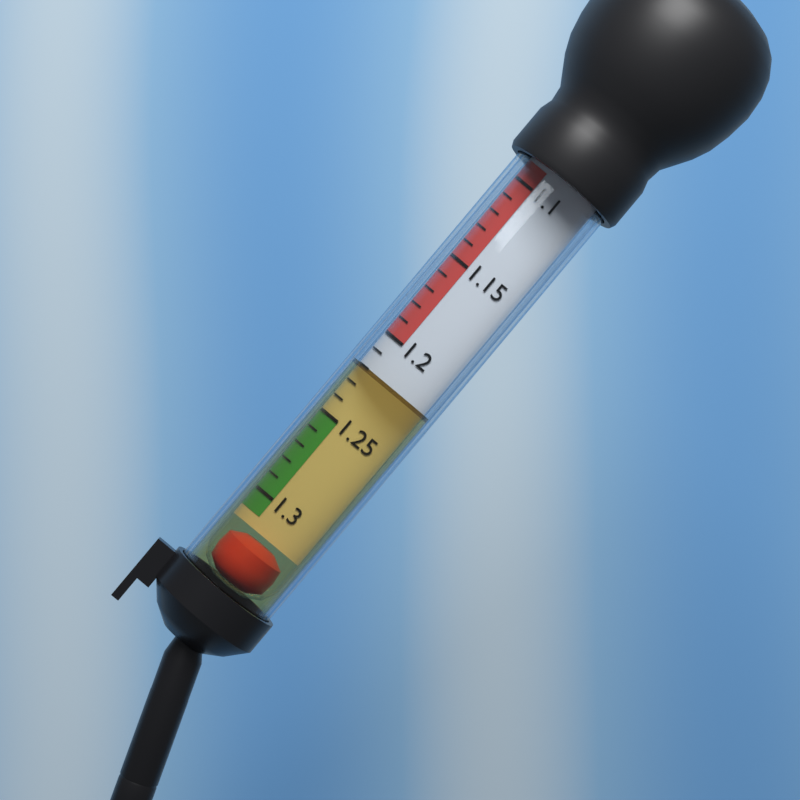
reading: 1.22 (no unit)
